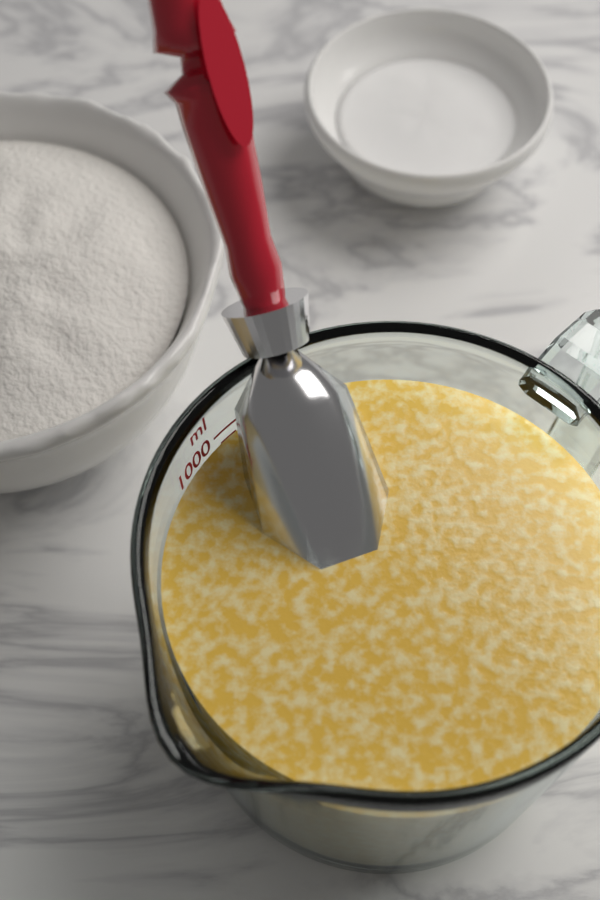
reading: 950 ml
